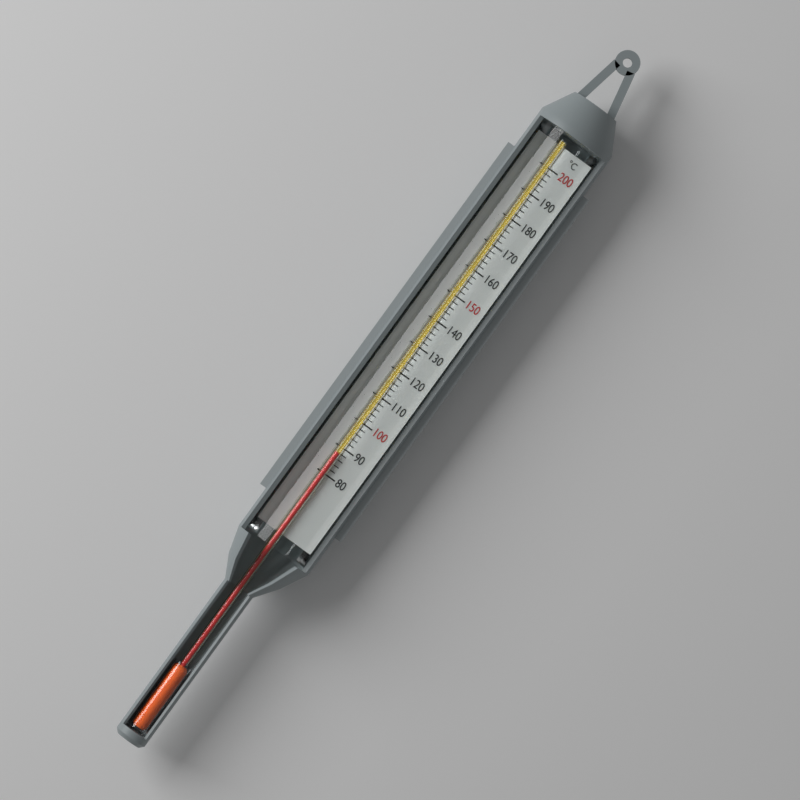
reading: 88 °C
